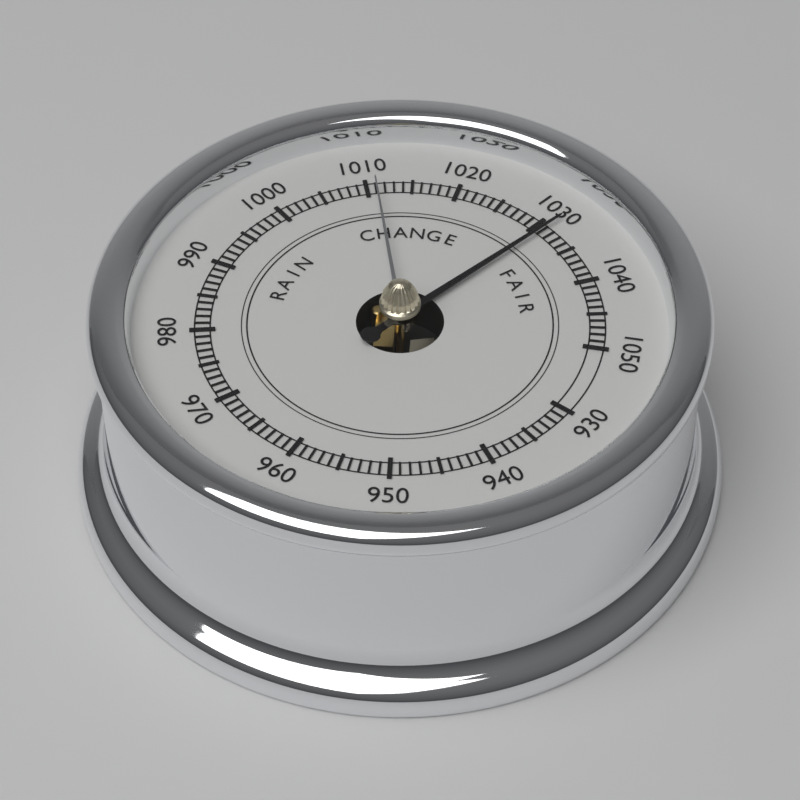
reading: 1031 (no unit)
